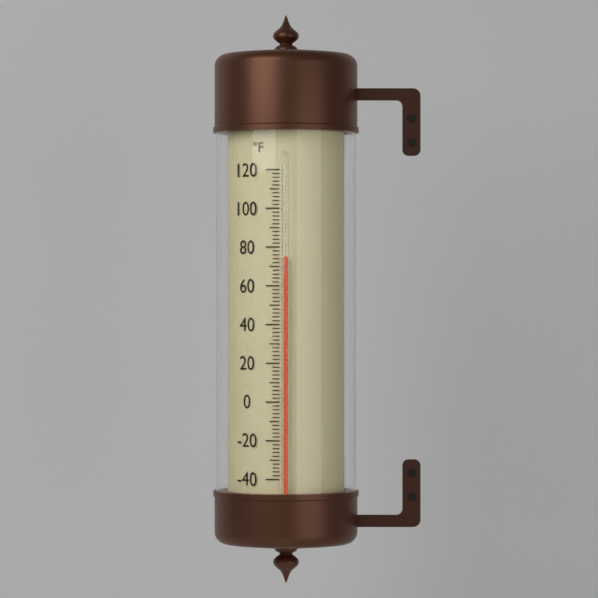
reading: 75 °F
